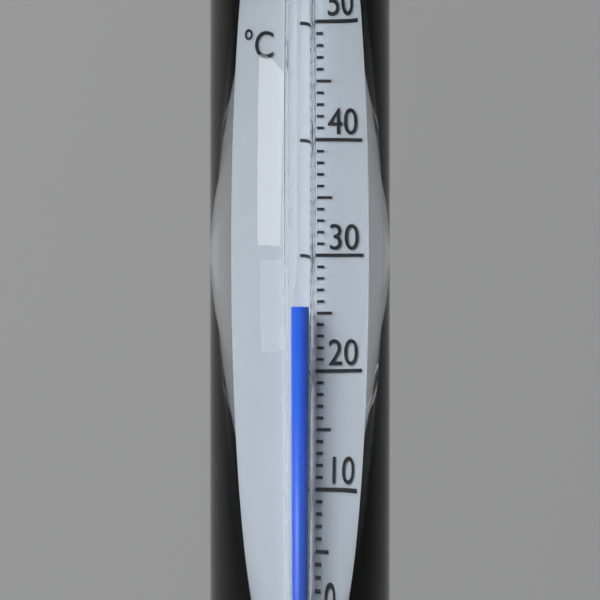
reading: 25.3 °C
